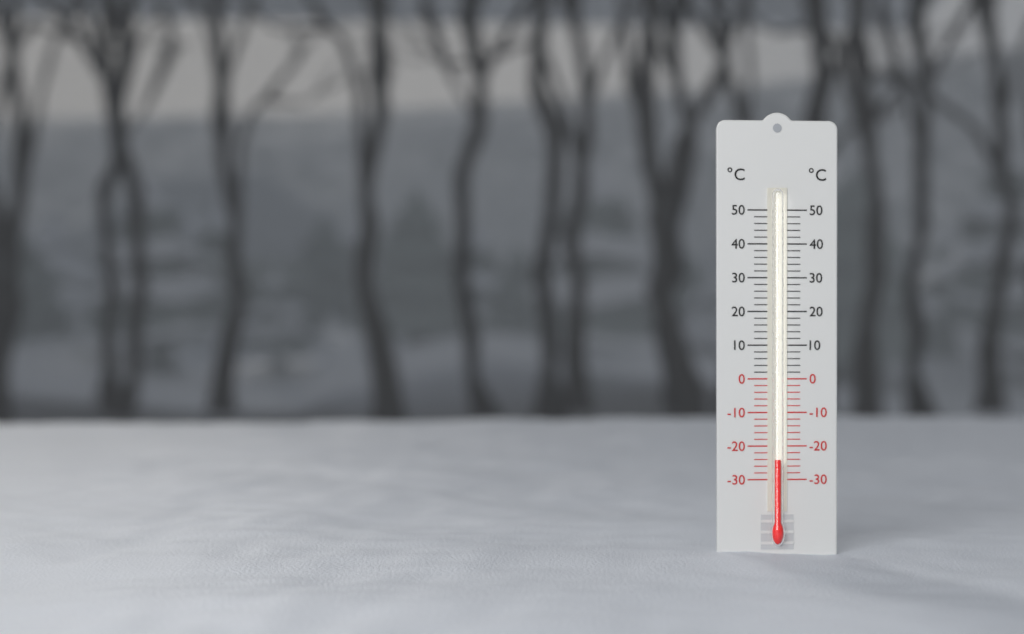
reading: -24 °C
